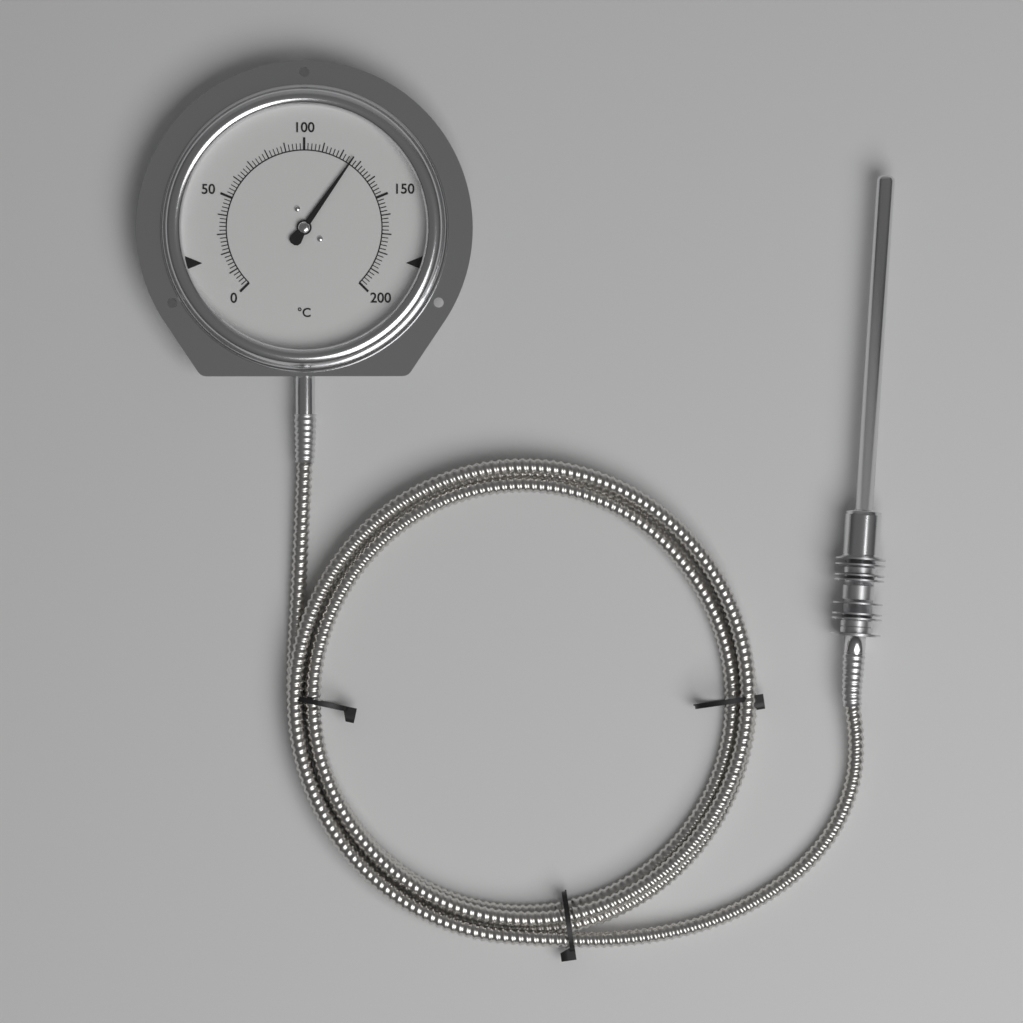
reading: 126 °C
